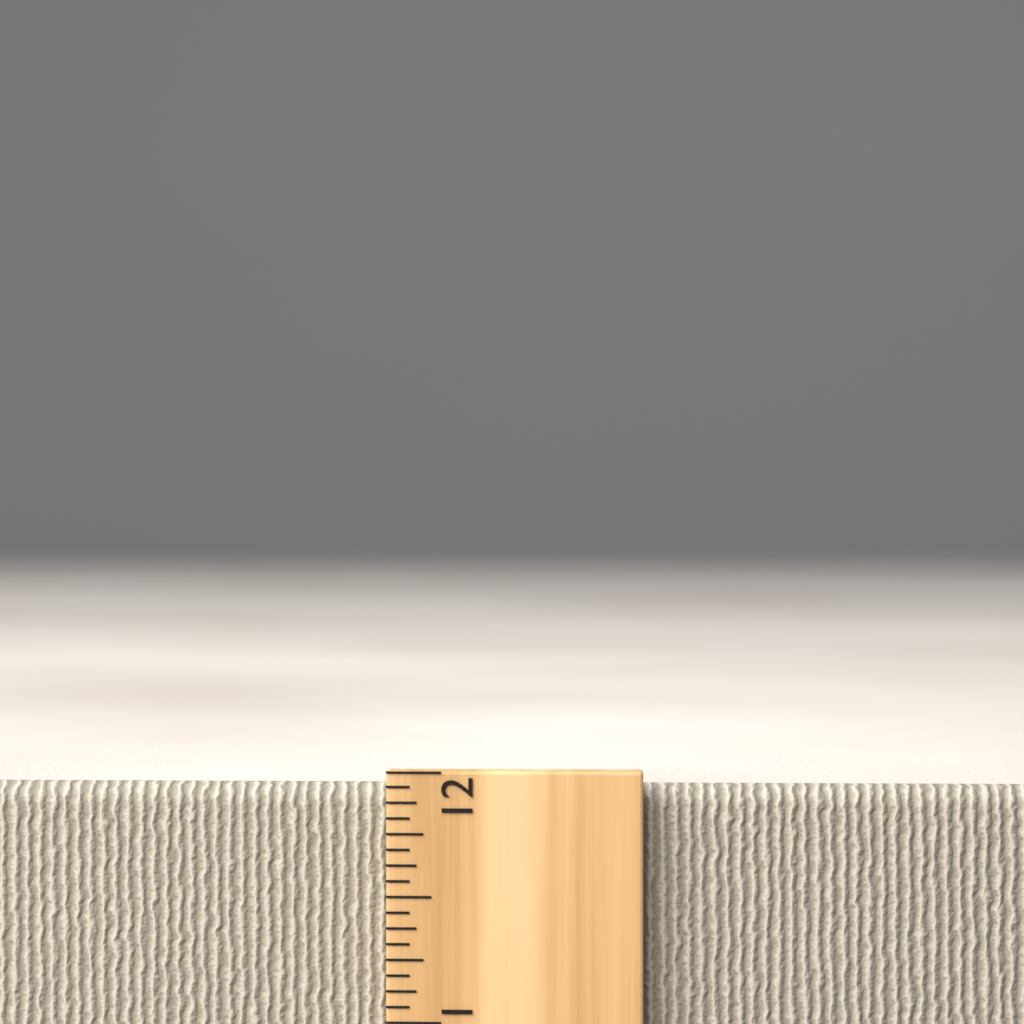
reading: 11.9375 inch
